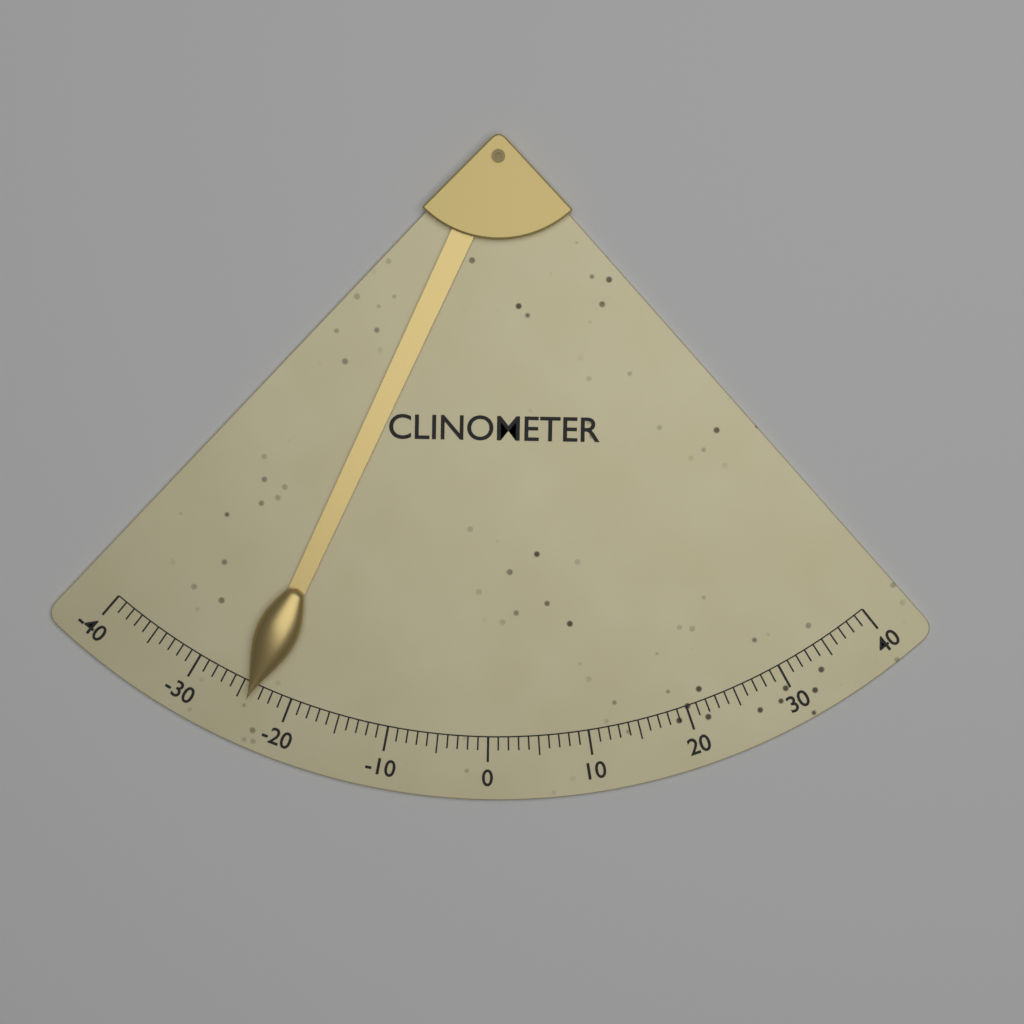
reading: -24 (no unit)
